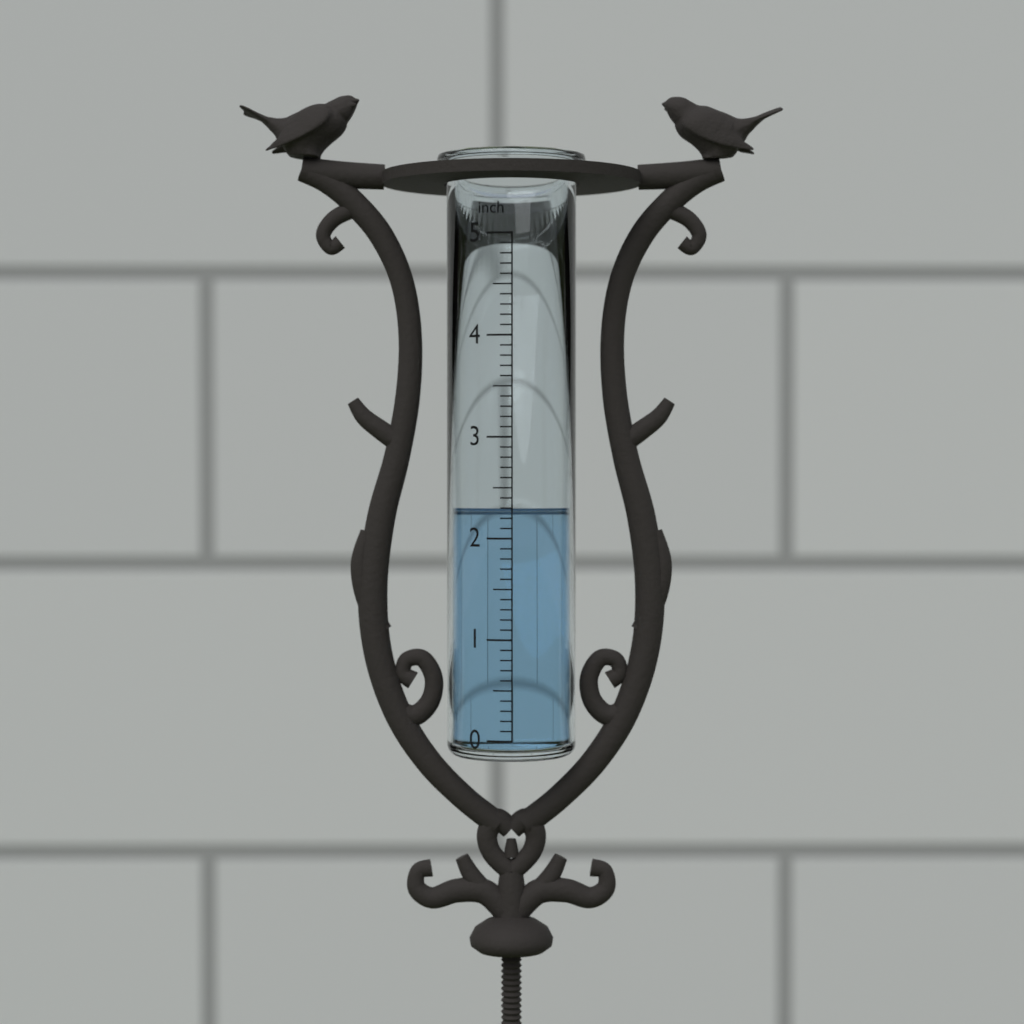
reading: 2.3 inch
